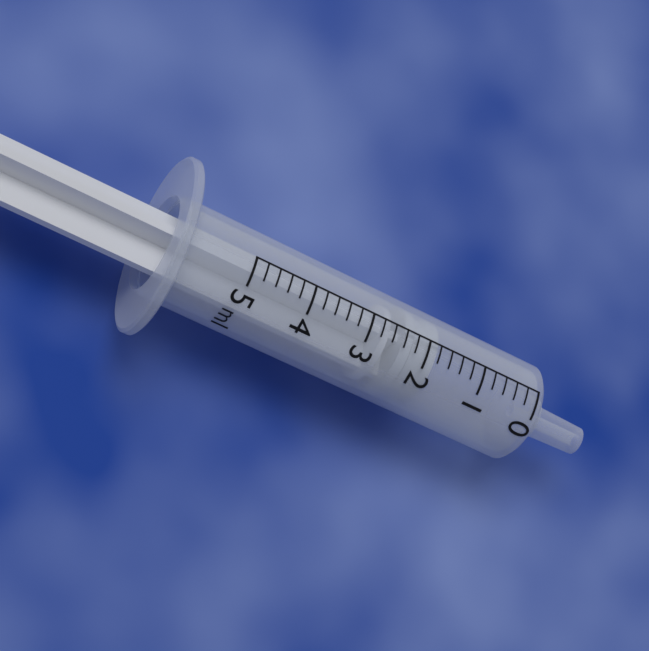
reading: 1.8 ml
